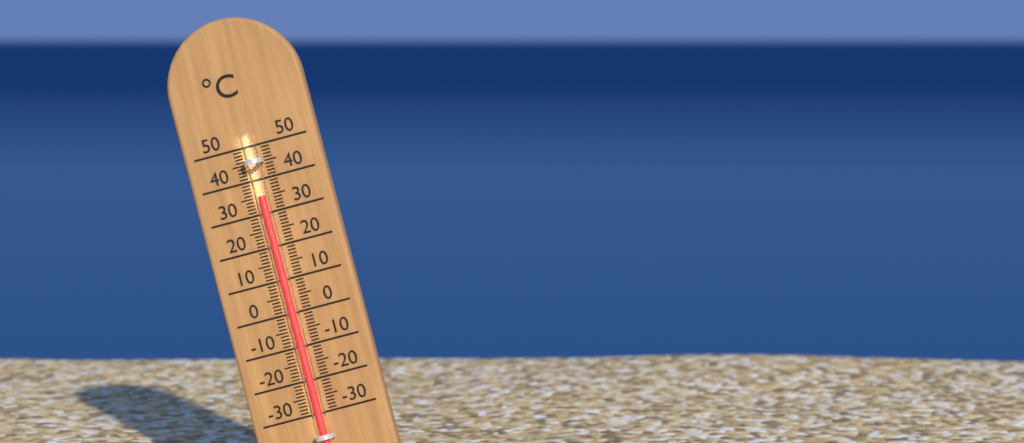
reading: 35 °C
